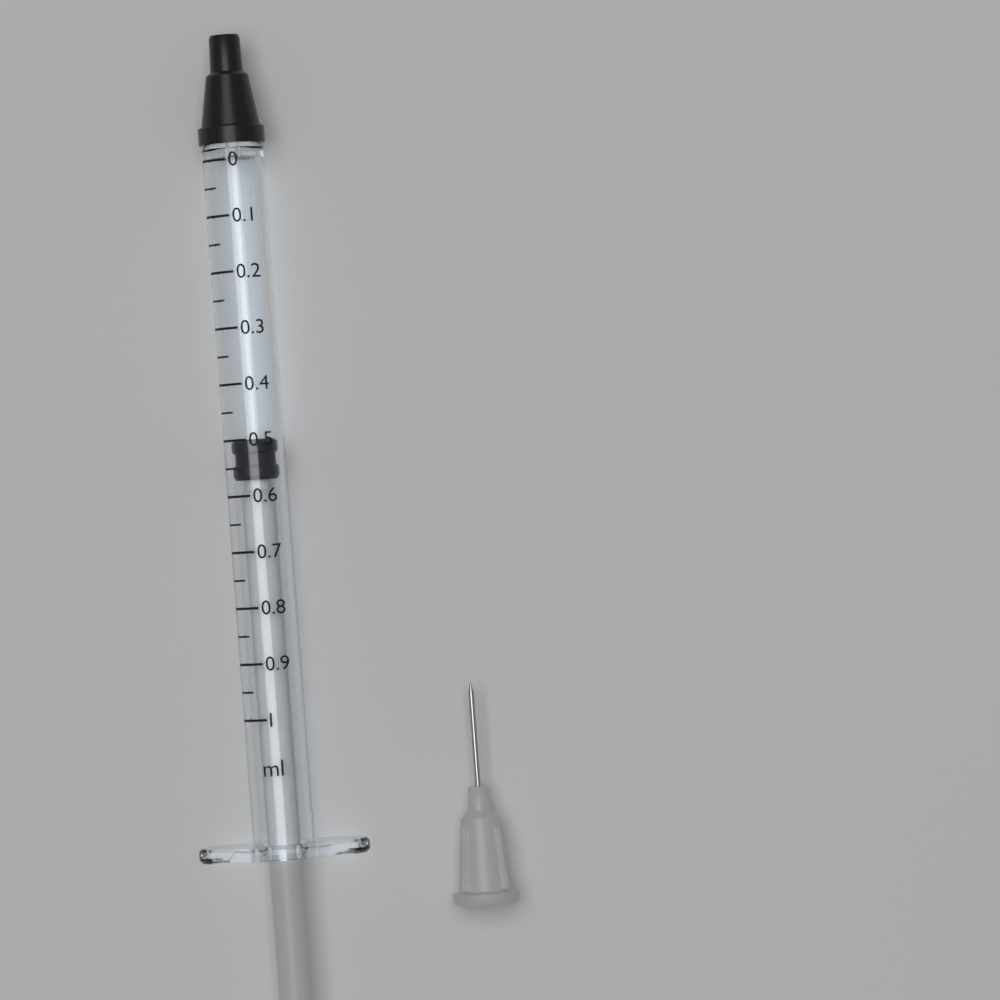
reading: 0.50 ml
